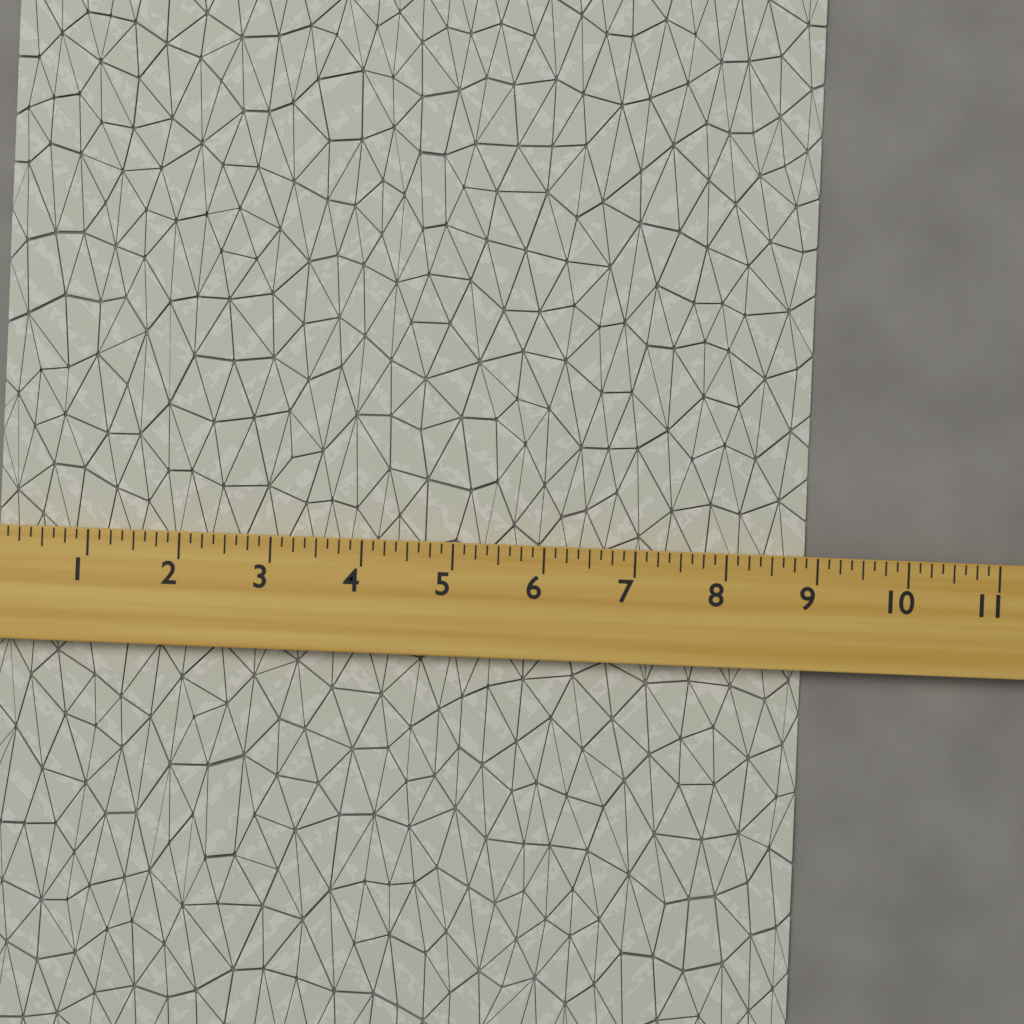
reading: 8.875 (no unit)
